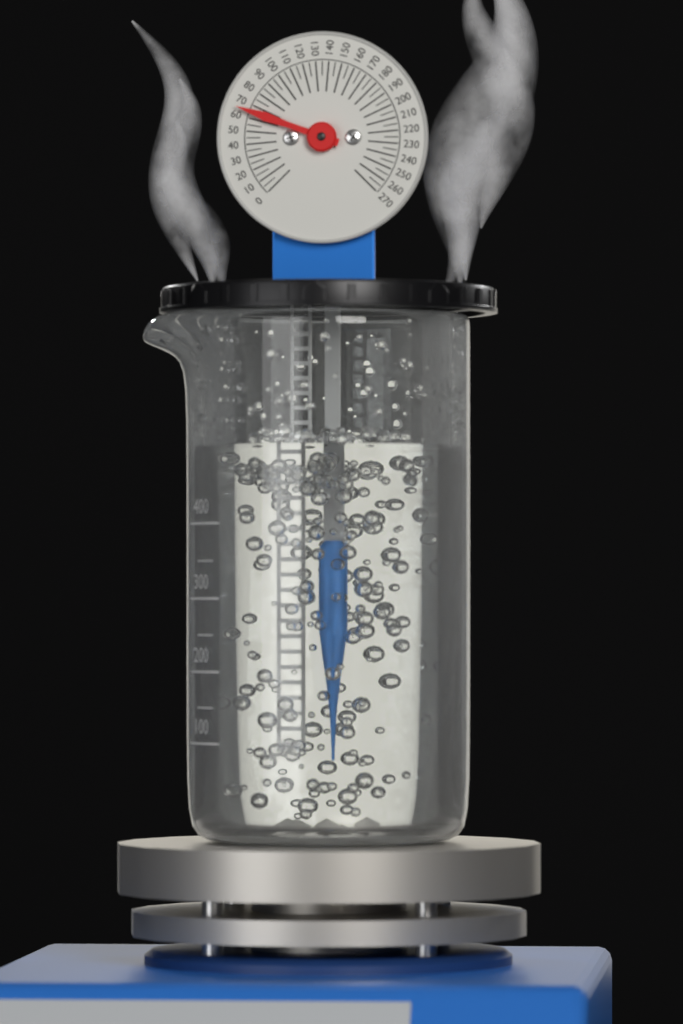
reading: 65 (no unit)
